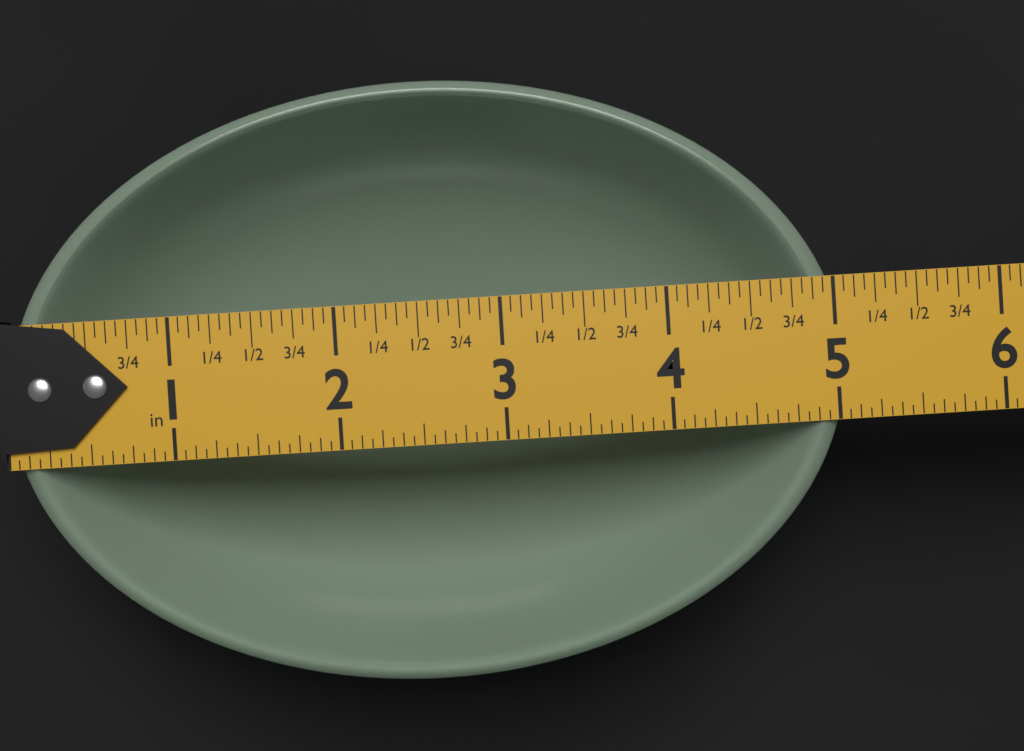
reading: 5.0625 in
